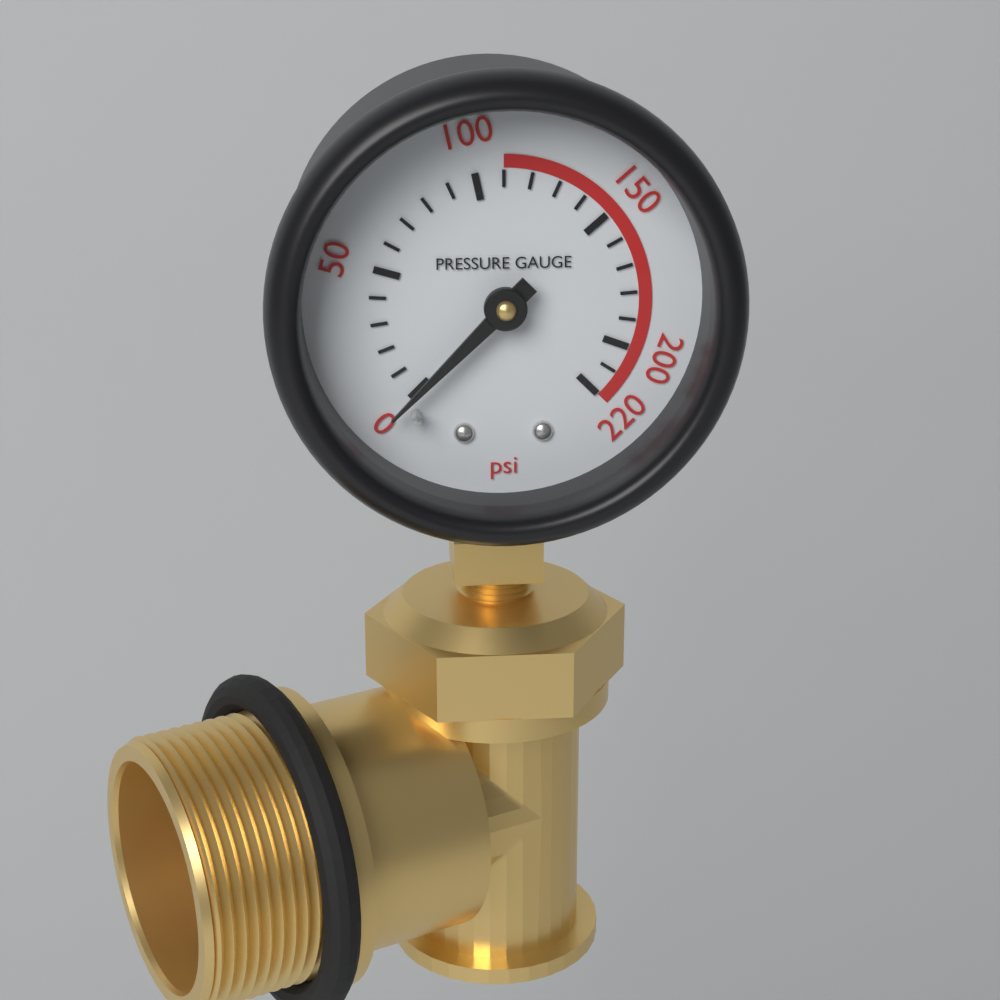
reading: 0 psi
